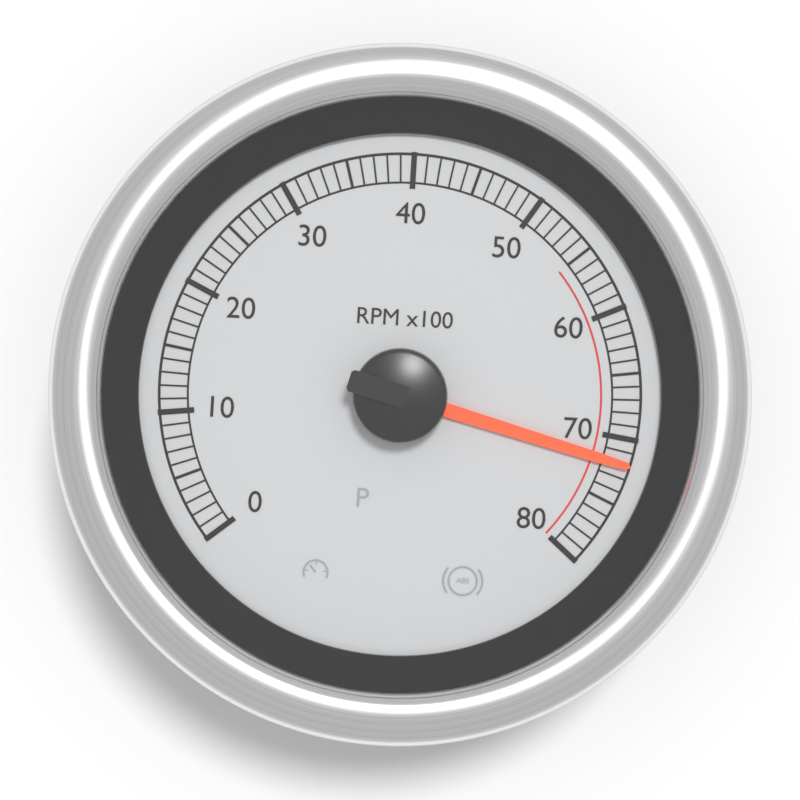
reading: 72 RPM x100
